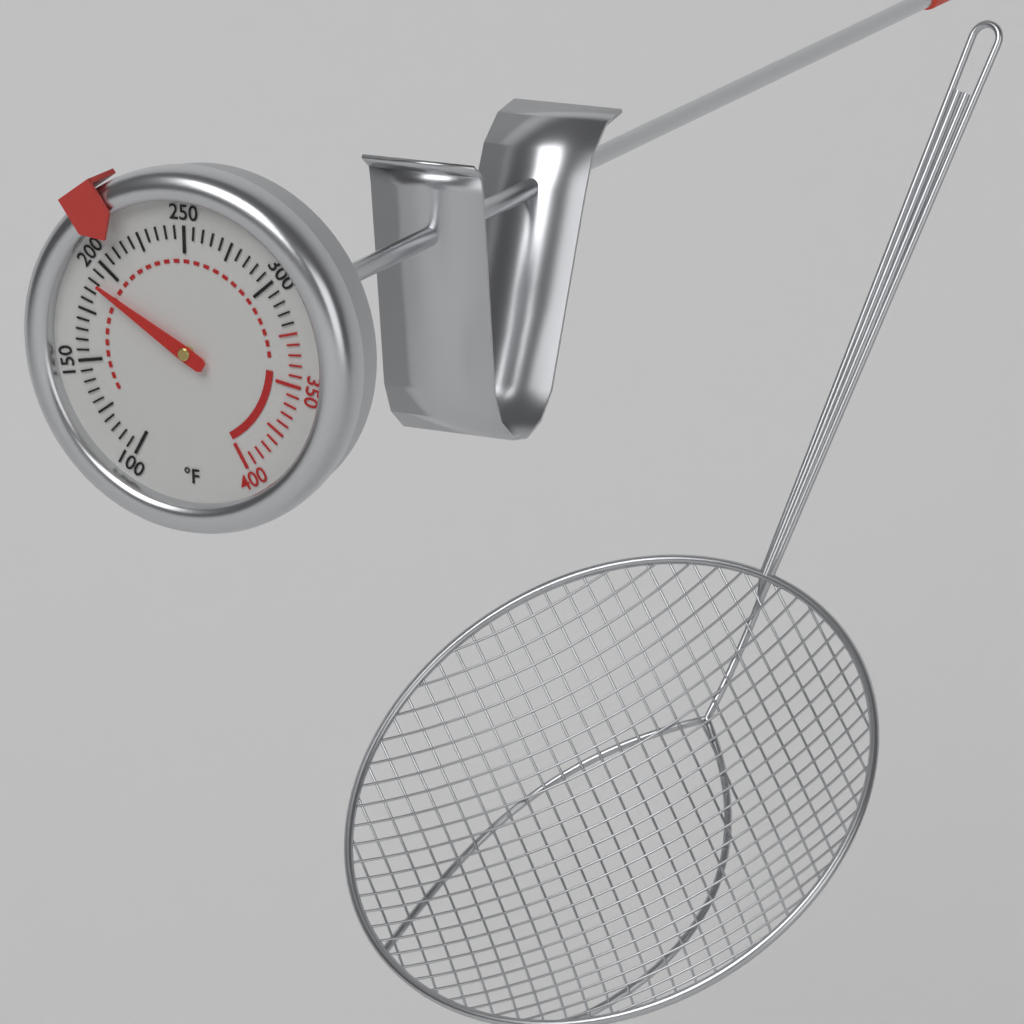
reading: 190 °F
